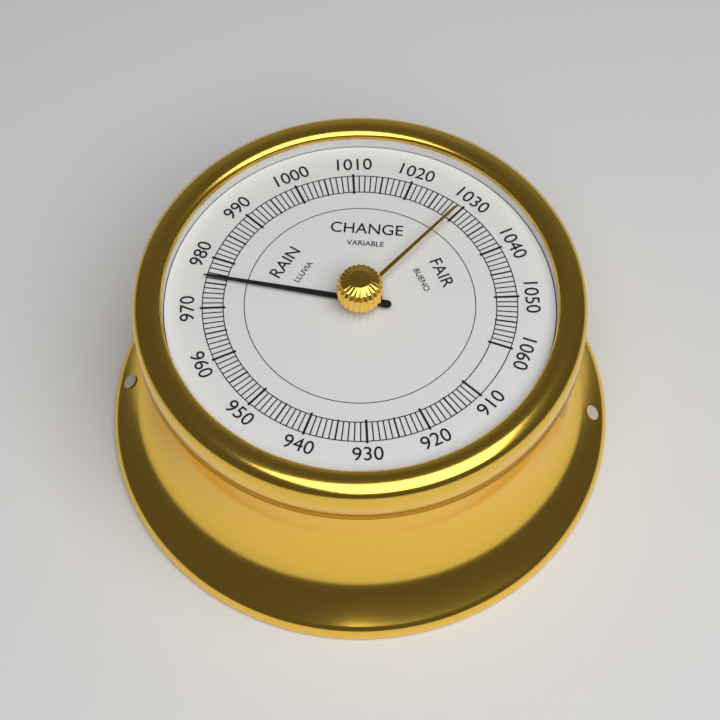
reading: 976 (no unit)
